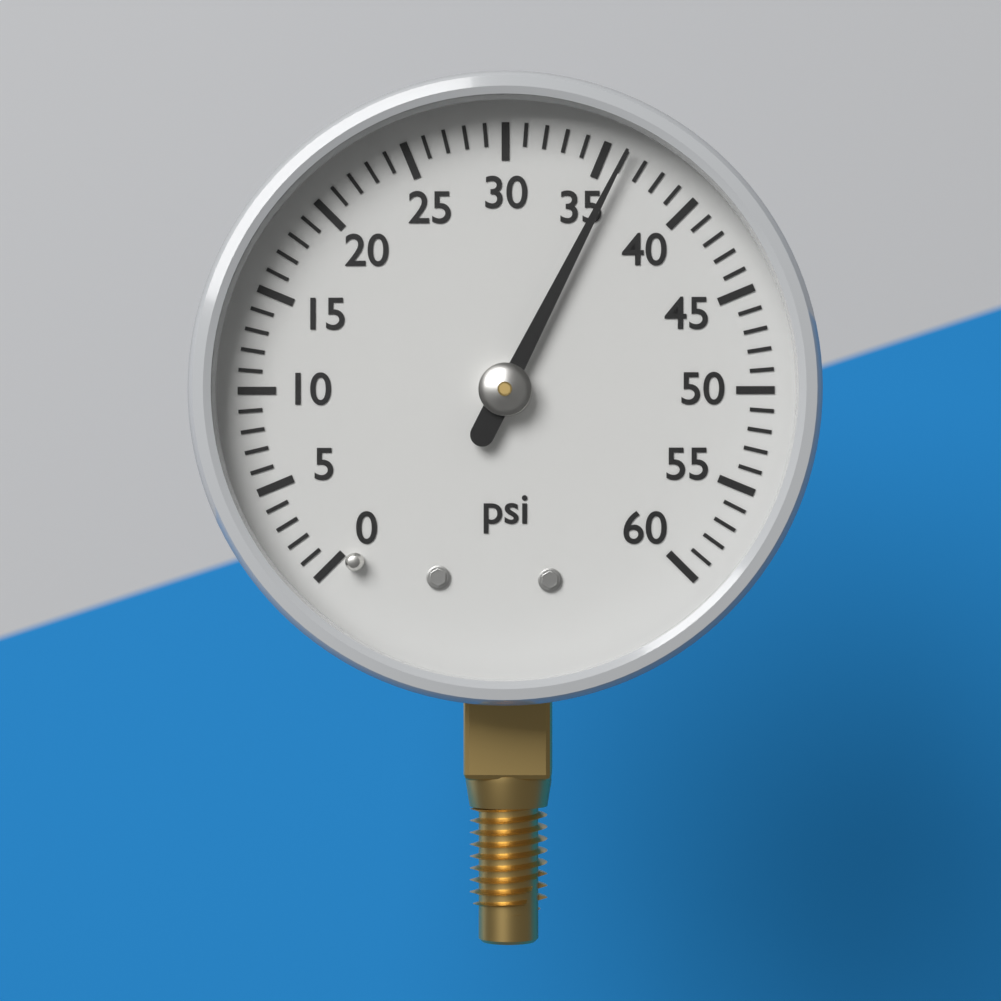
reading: 36 psi
